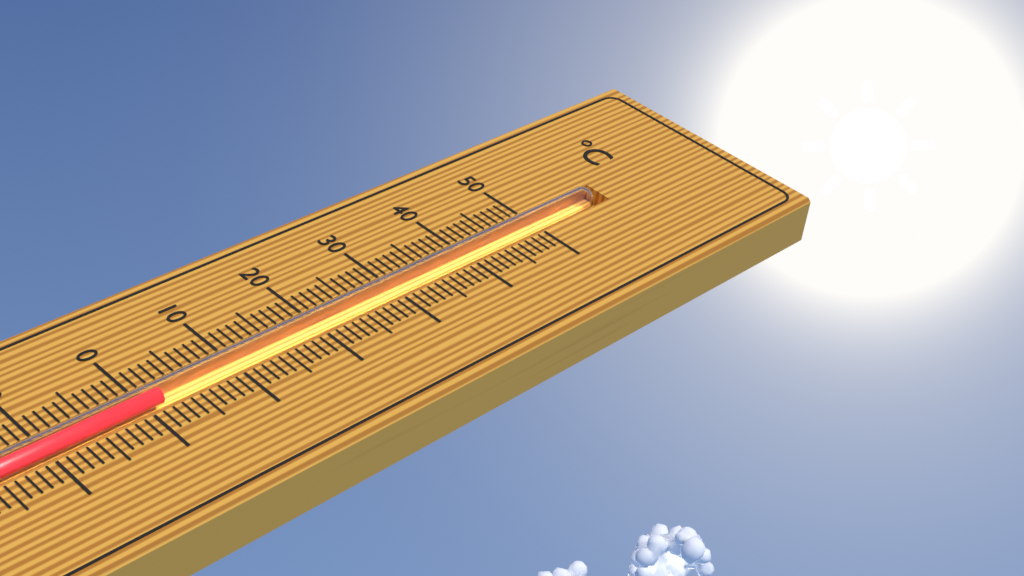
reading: 2 °C
